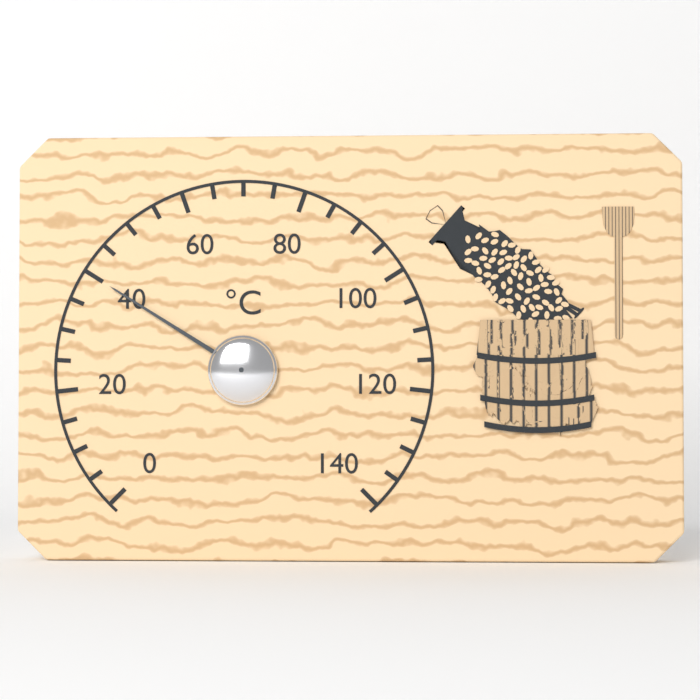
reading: 40 °C
